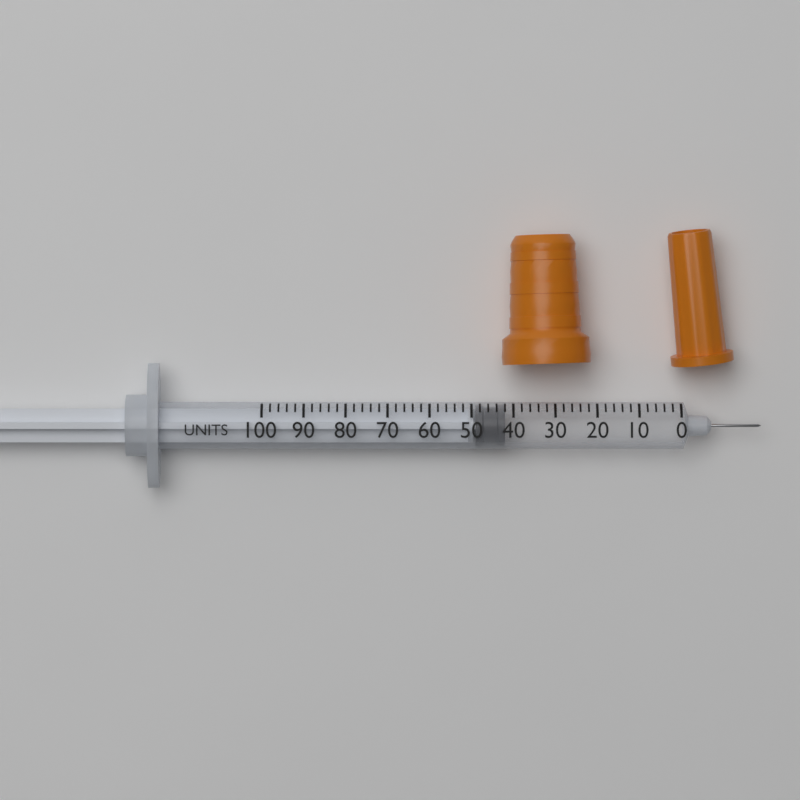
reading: 42 units
